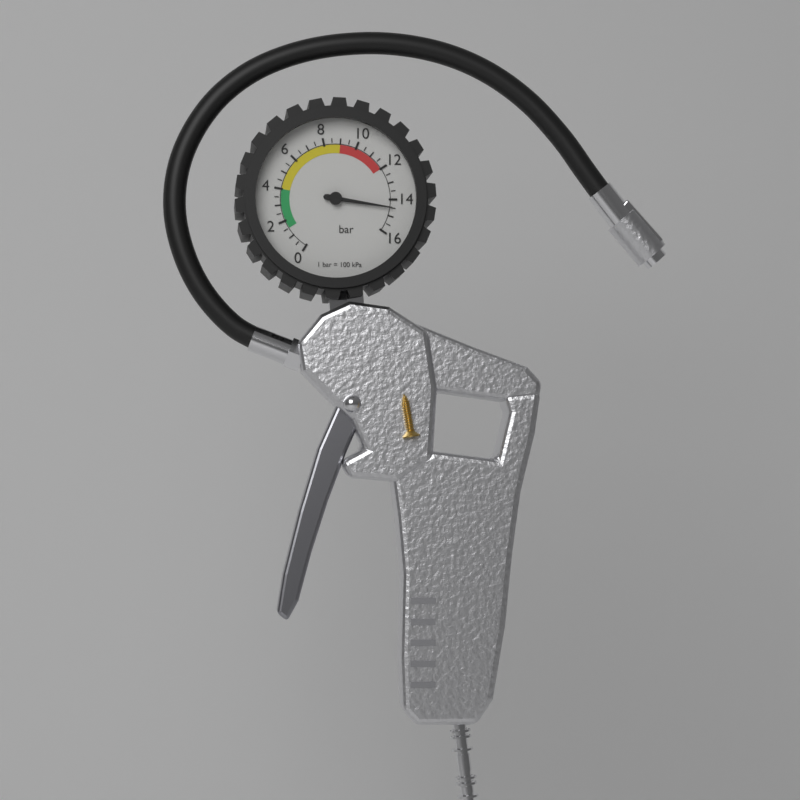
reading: 14.5 bar
